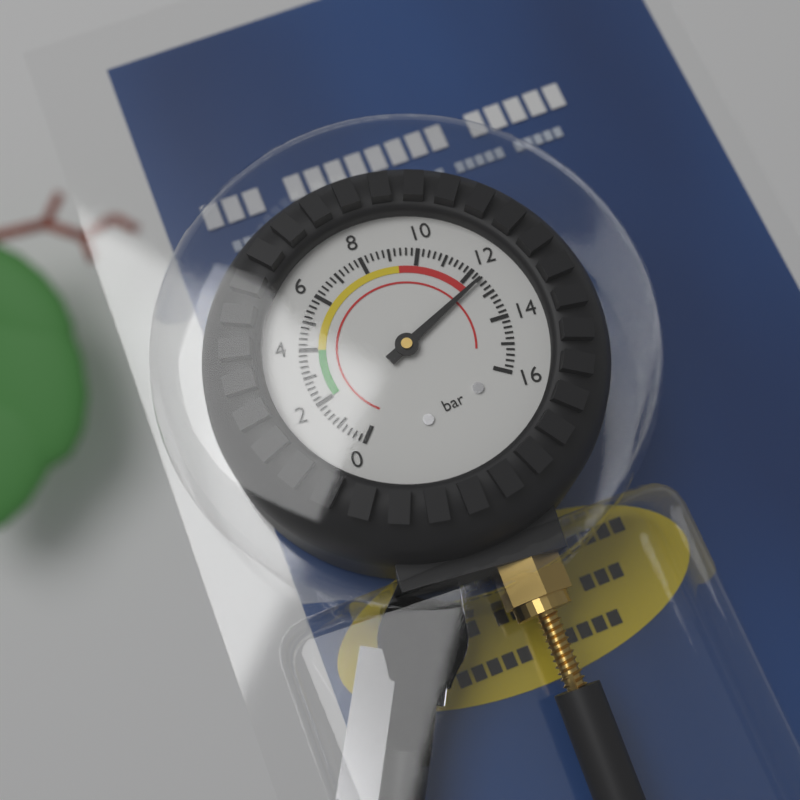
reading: 12.4 bar
